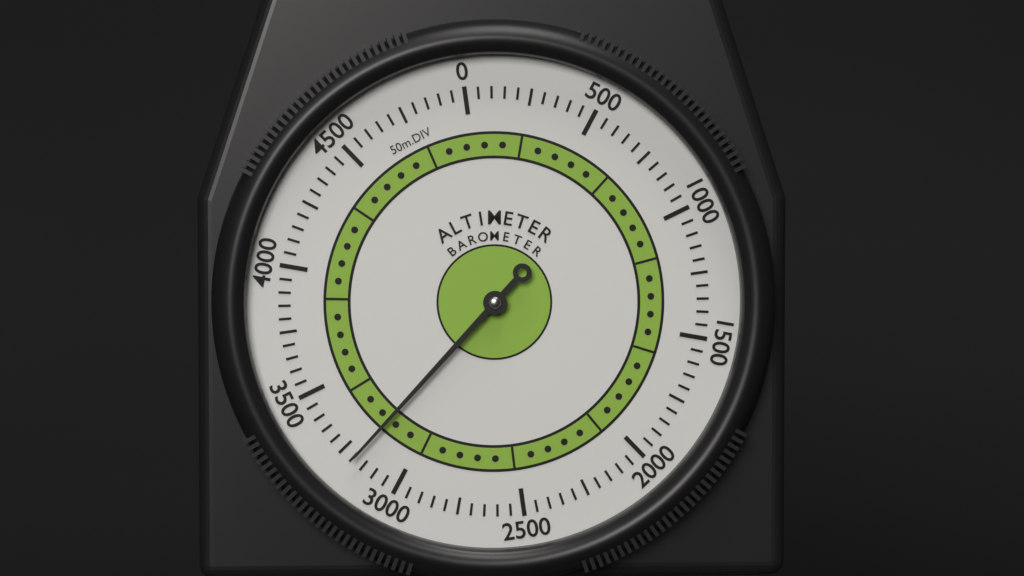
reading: 3200 m
